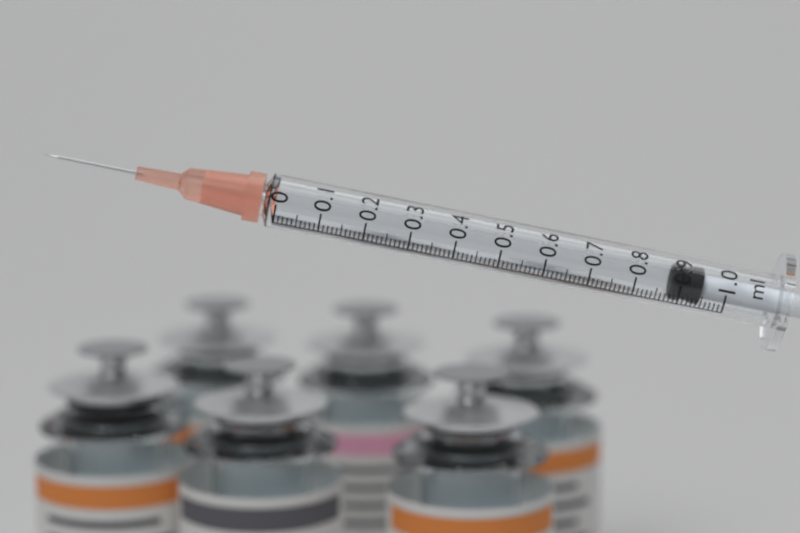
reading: 0.88 ml
